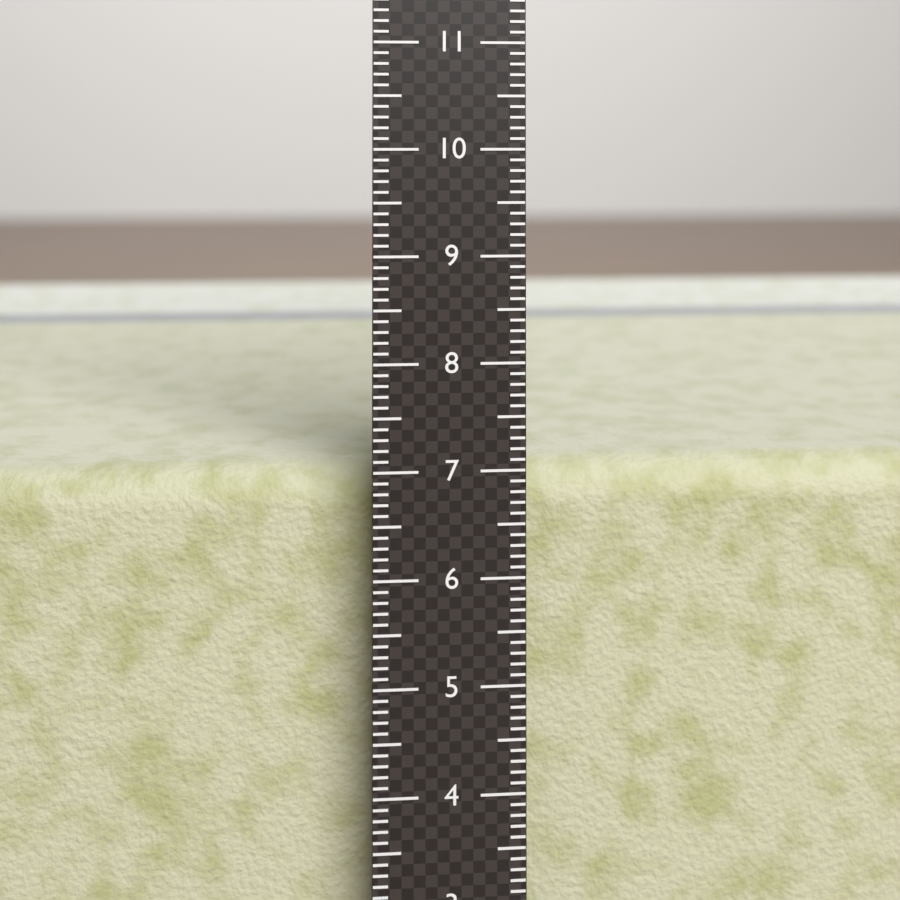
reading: 6.9 cm
